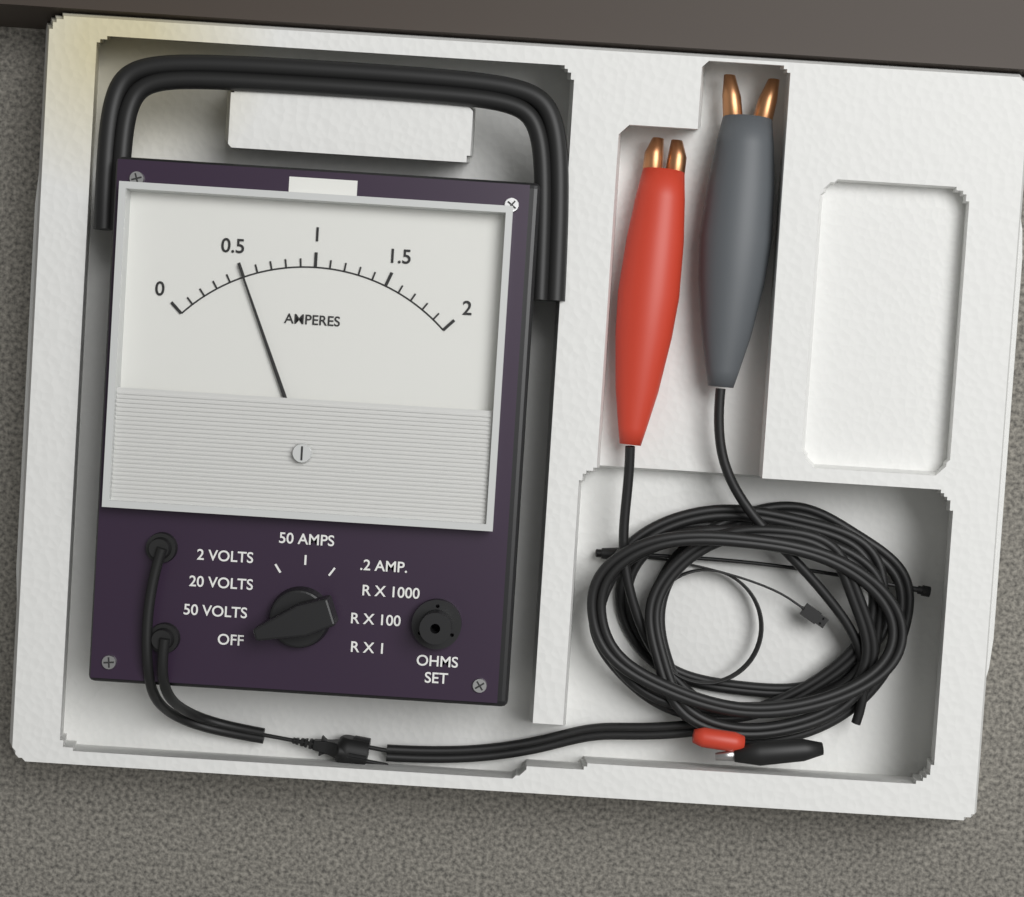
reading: 0.5 A
